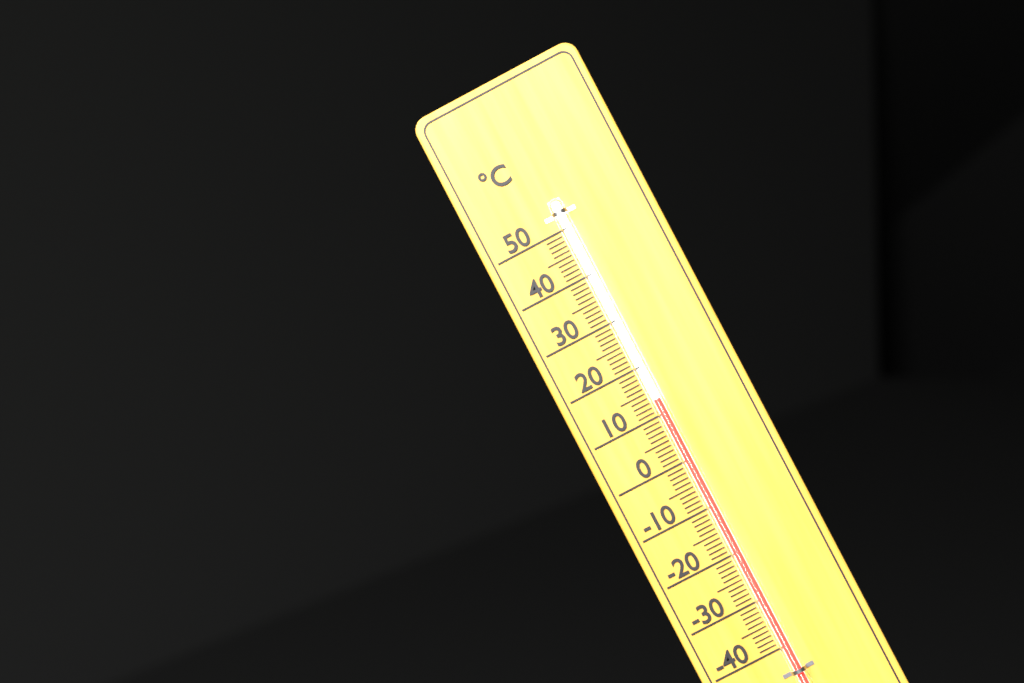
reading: 13 °C
